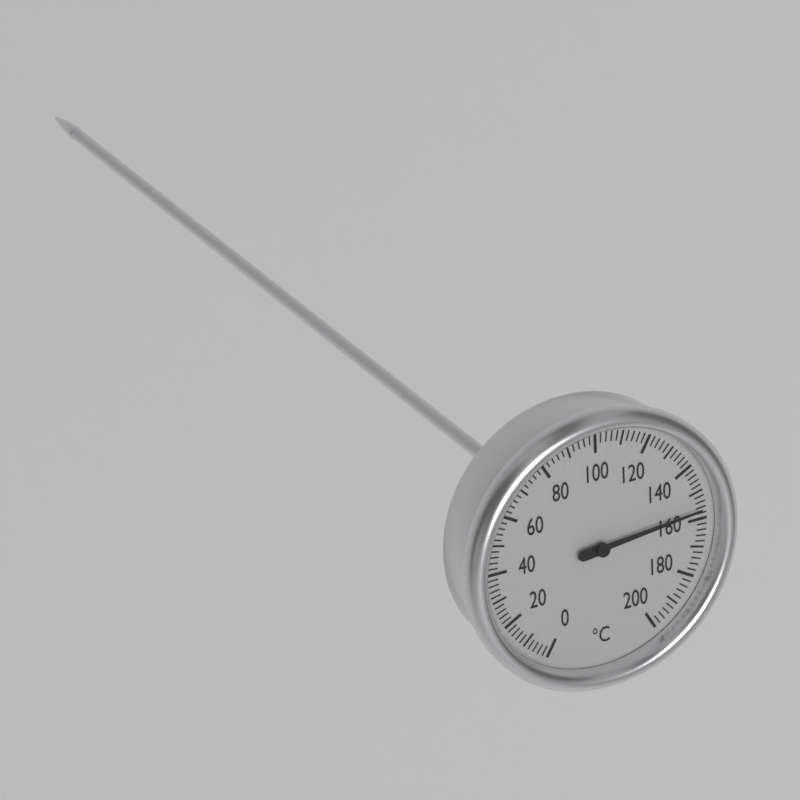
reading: 156 °C
